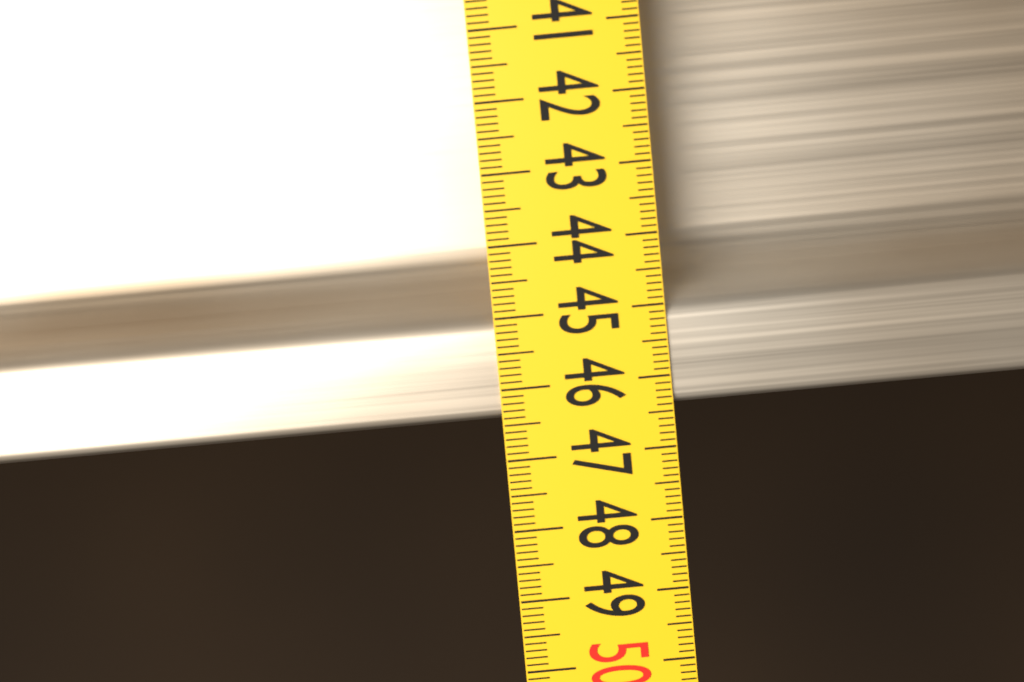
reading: 46.4 (no unit)
